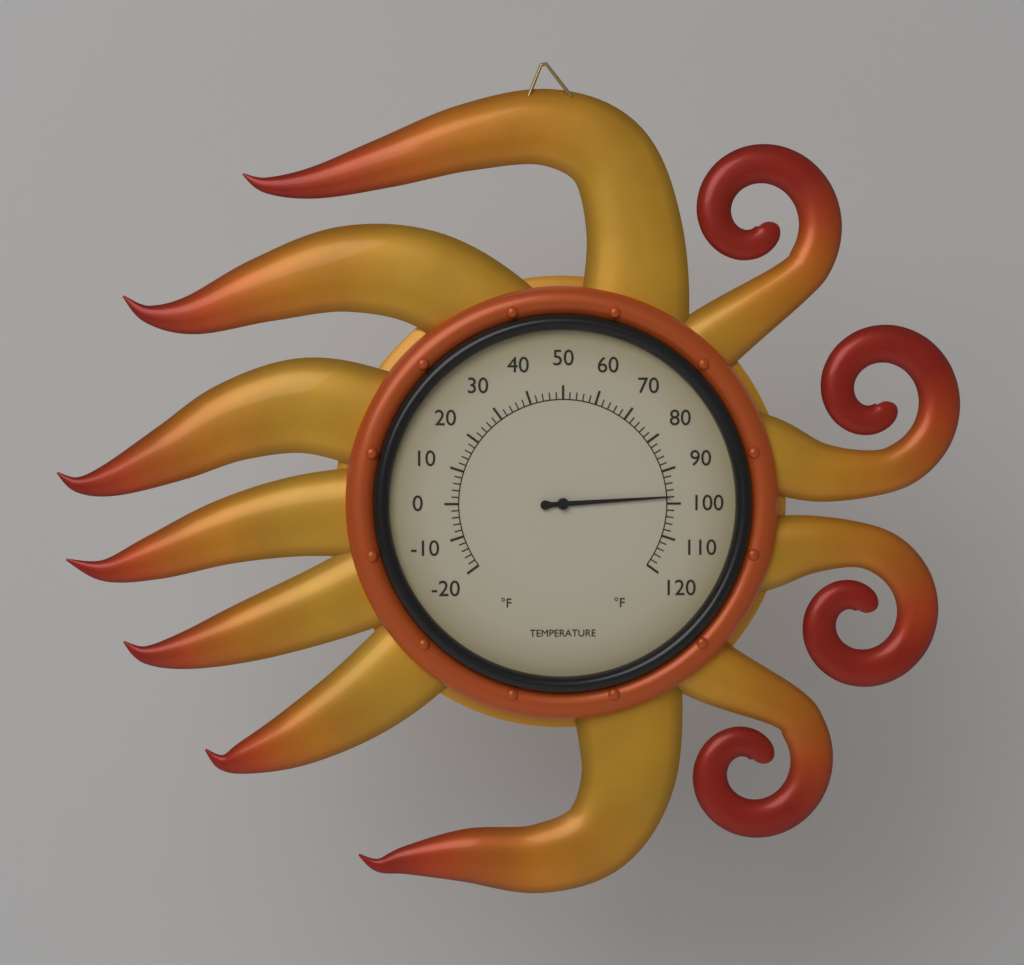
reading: 98 °F
